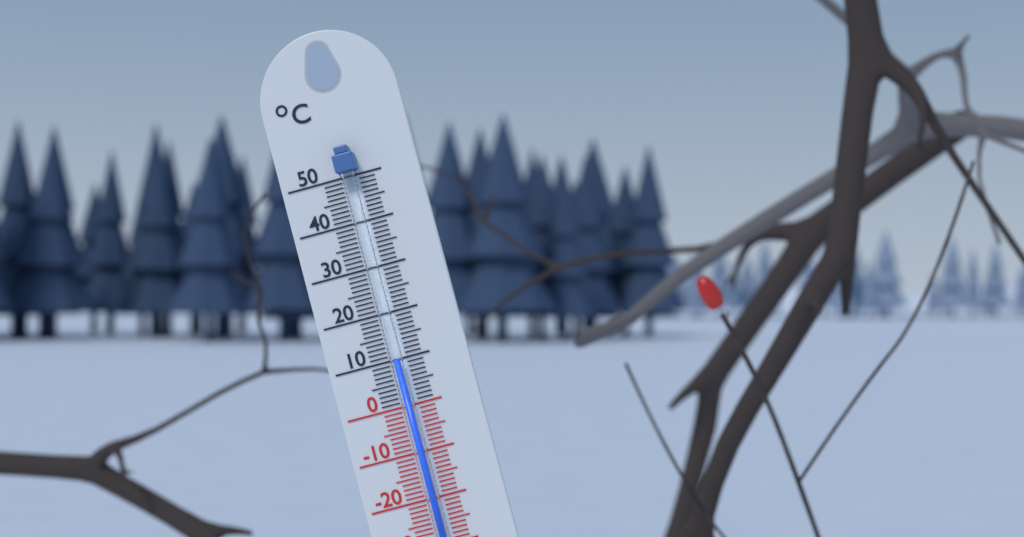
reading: 10 °C
